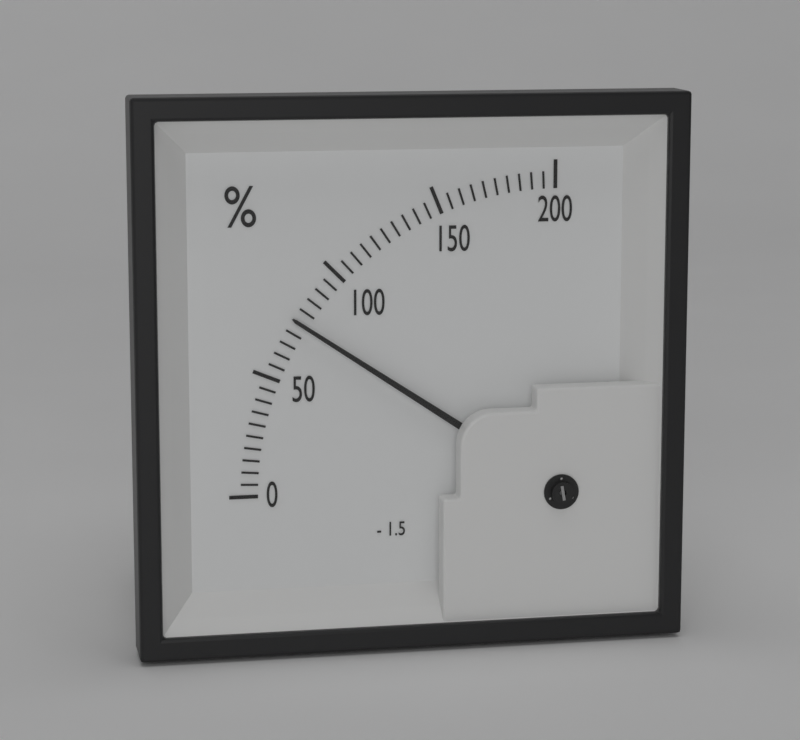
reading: 75 %
